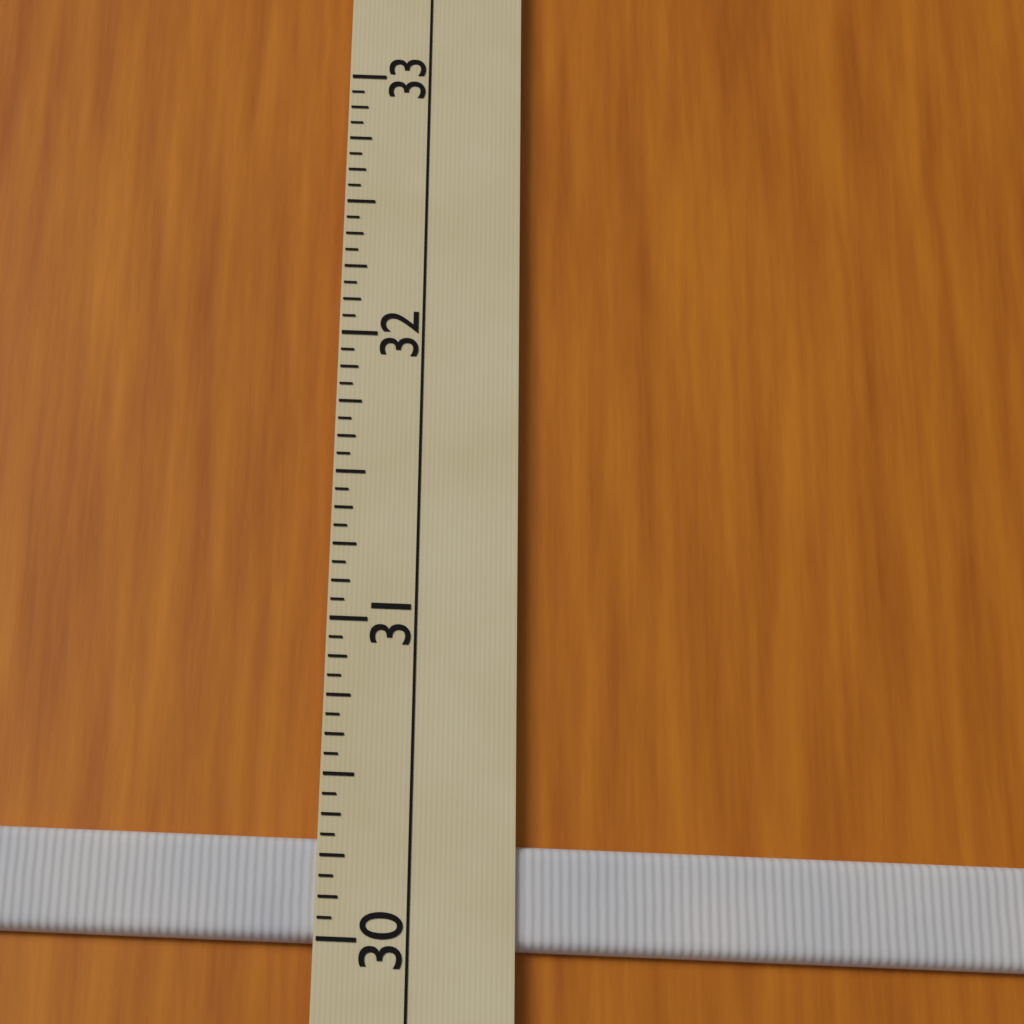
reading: 30.3125 (no unit)
